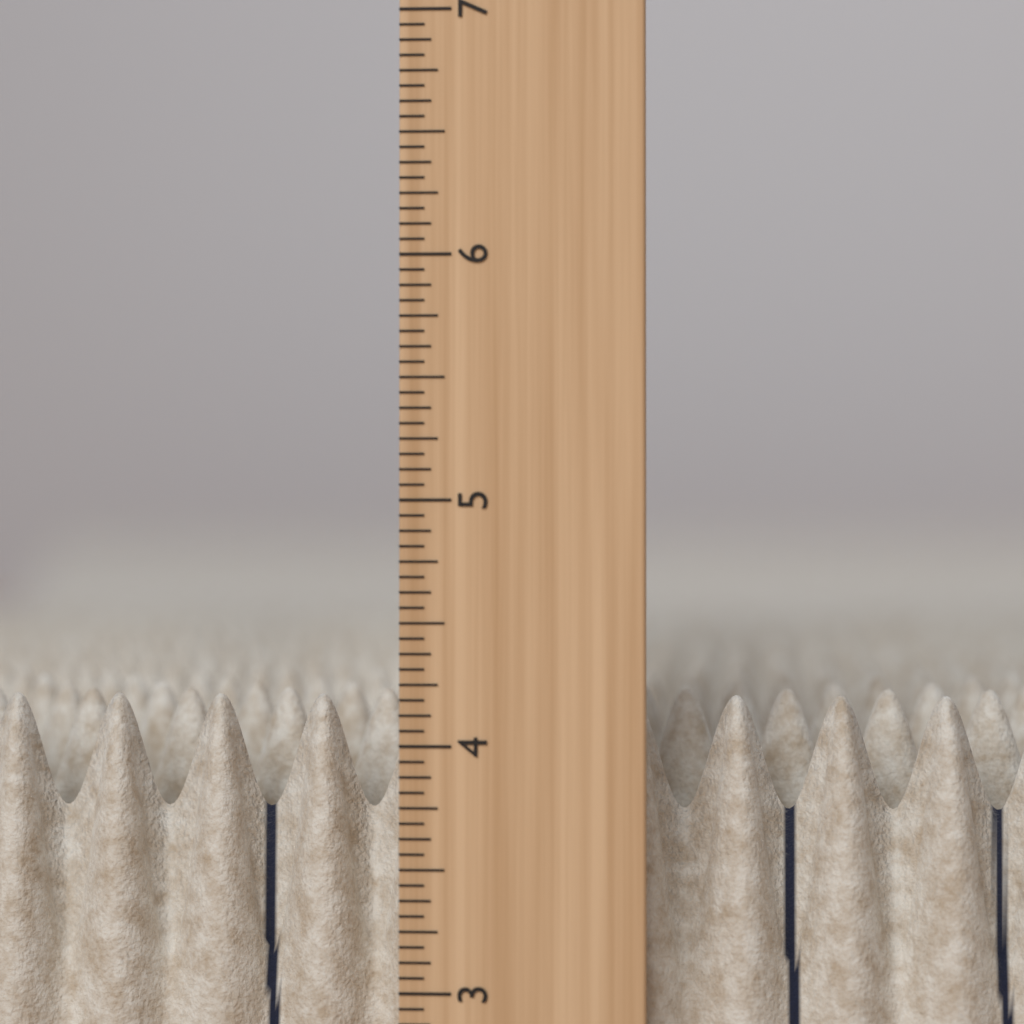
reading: 4.1875 in
